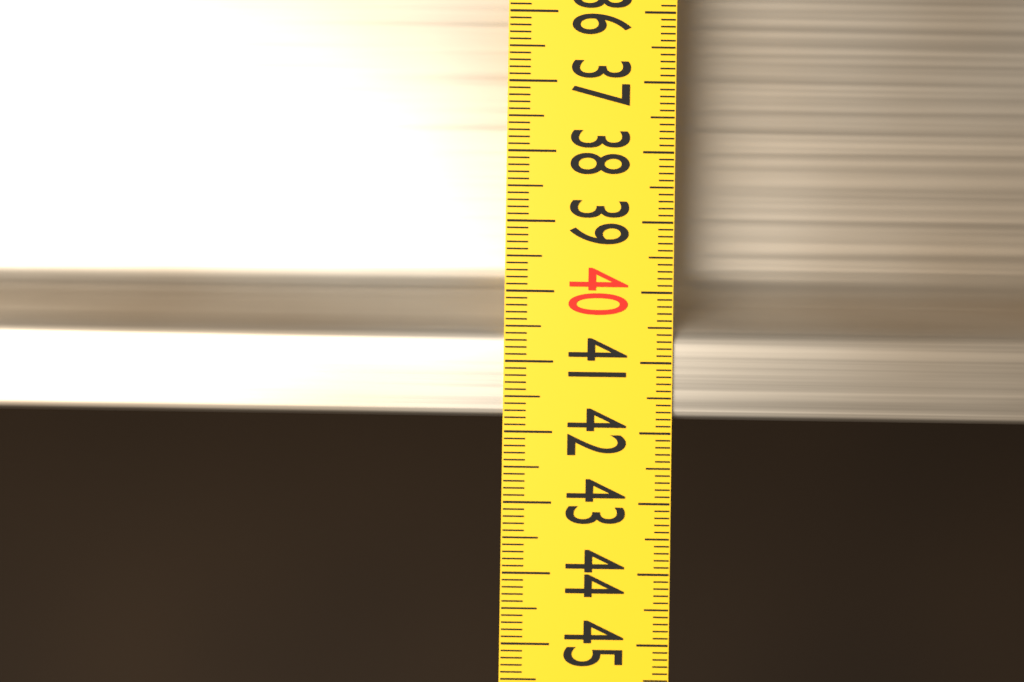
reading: 41.8 (no unit)
